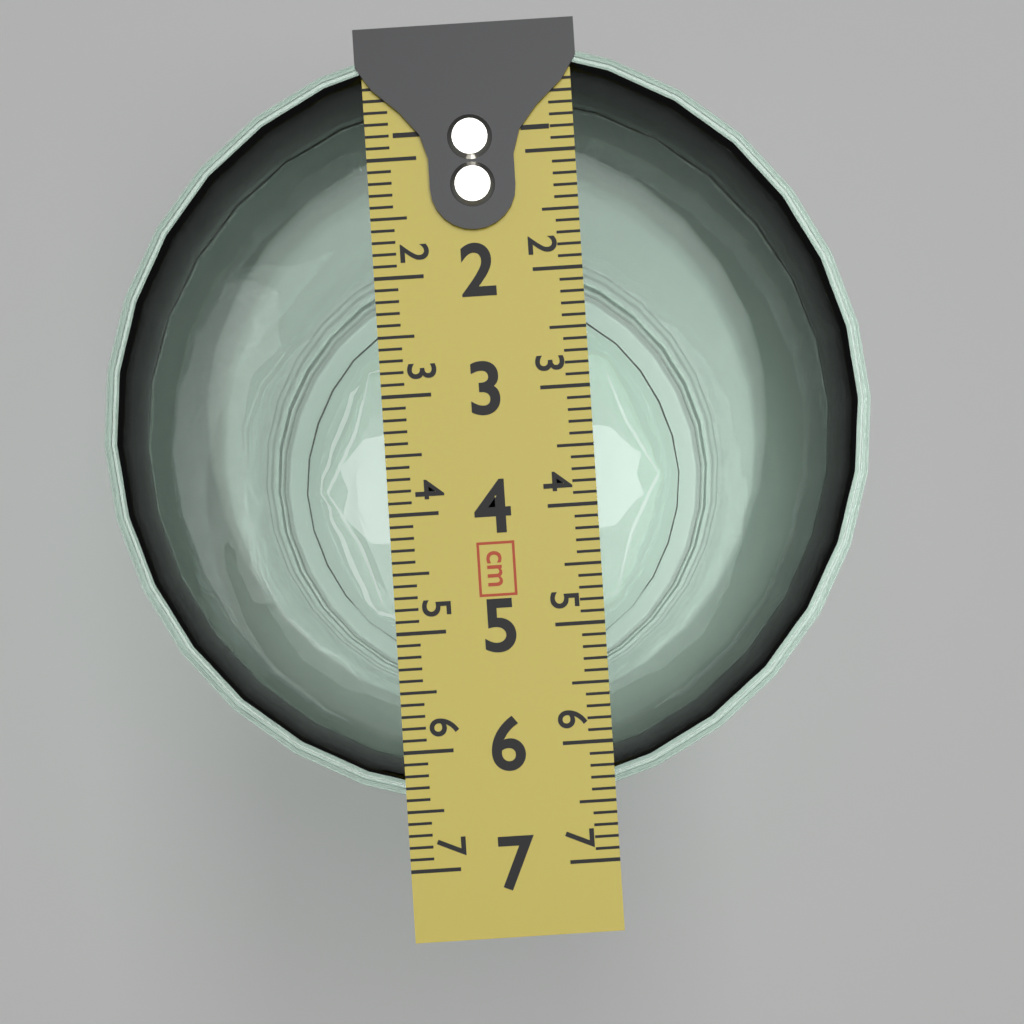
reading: 6.5 cm
